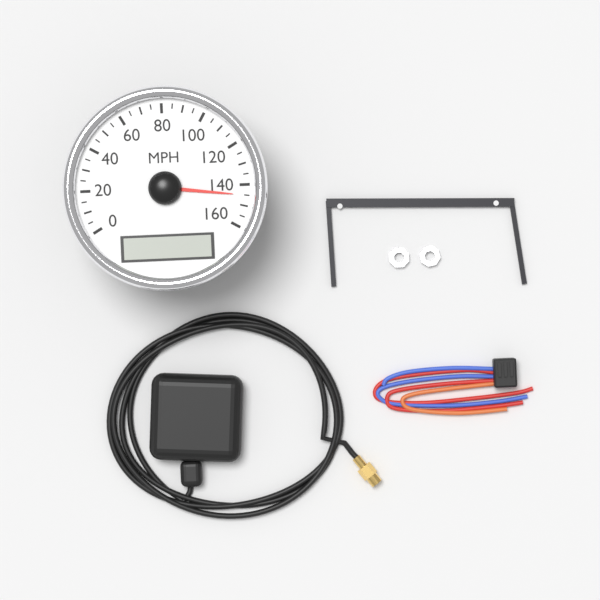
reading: 145 MPH
